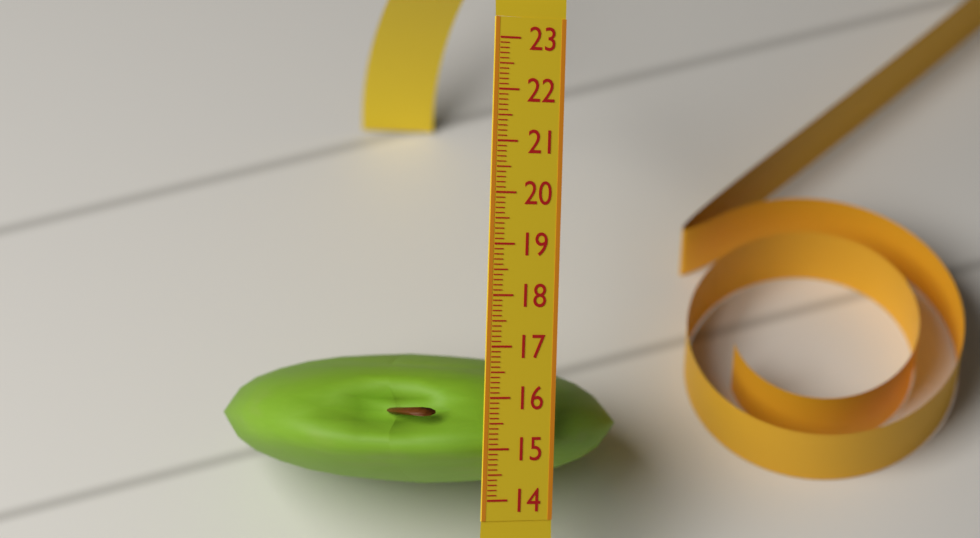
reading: 16.6 (no unit)
